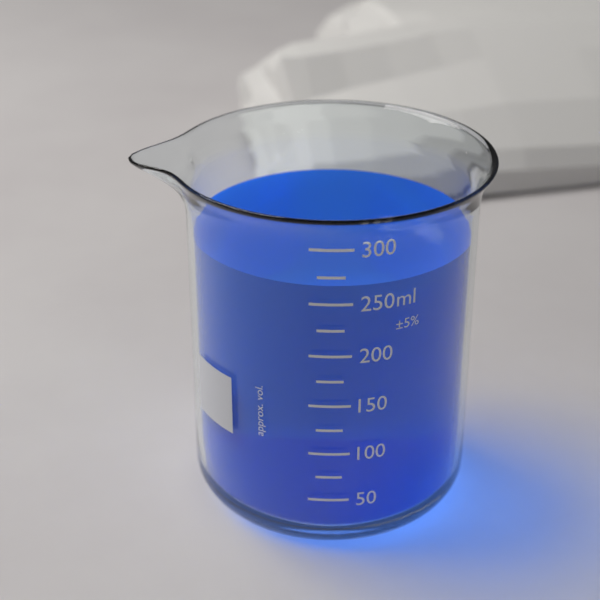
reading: 265 ml
